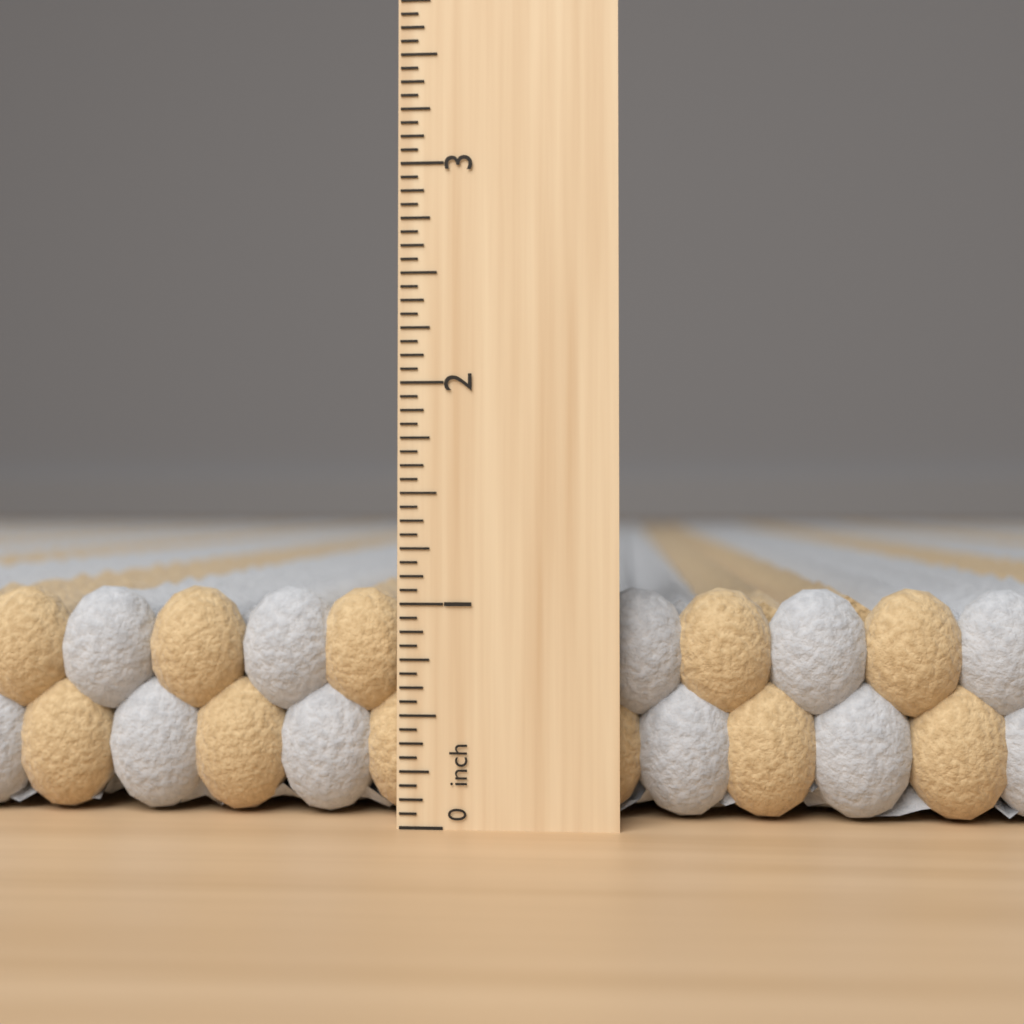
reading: 1.0625 inch
